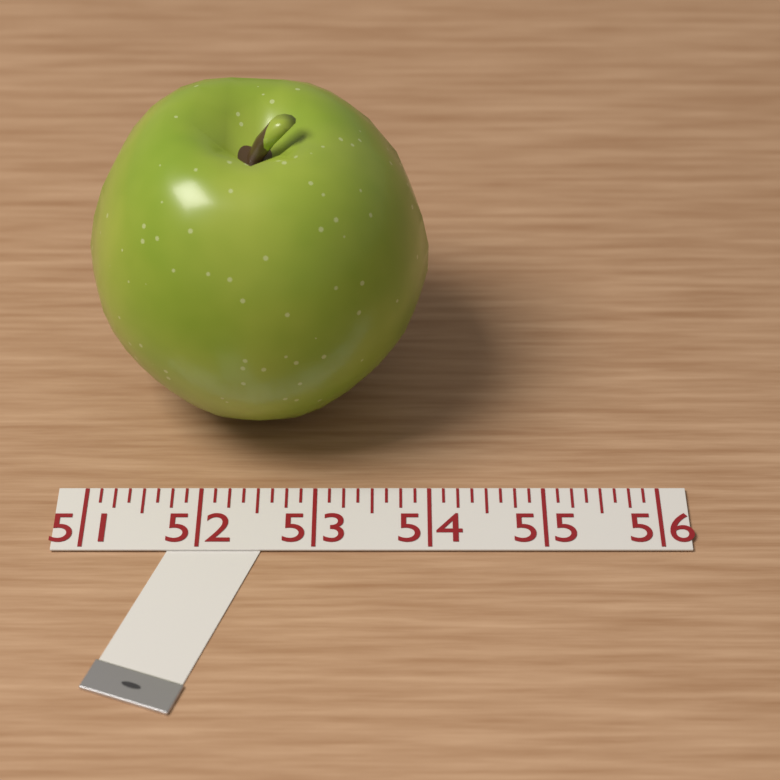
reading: 54.000 (no unit)
